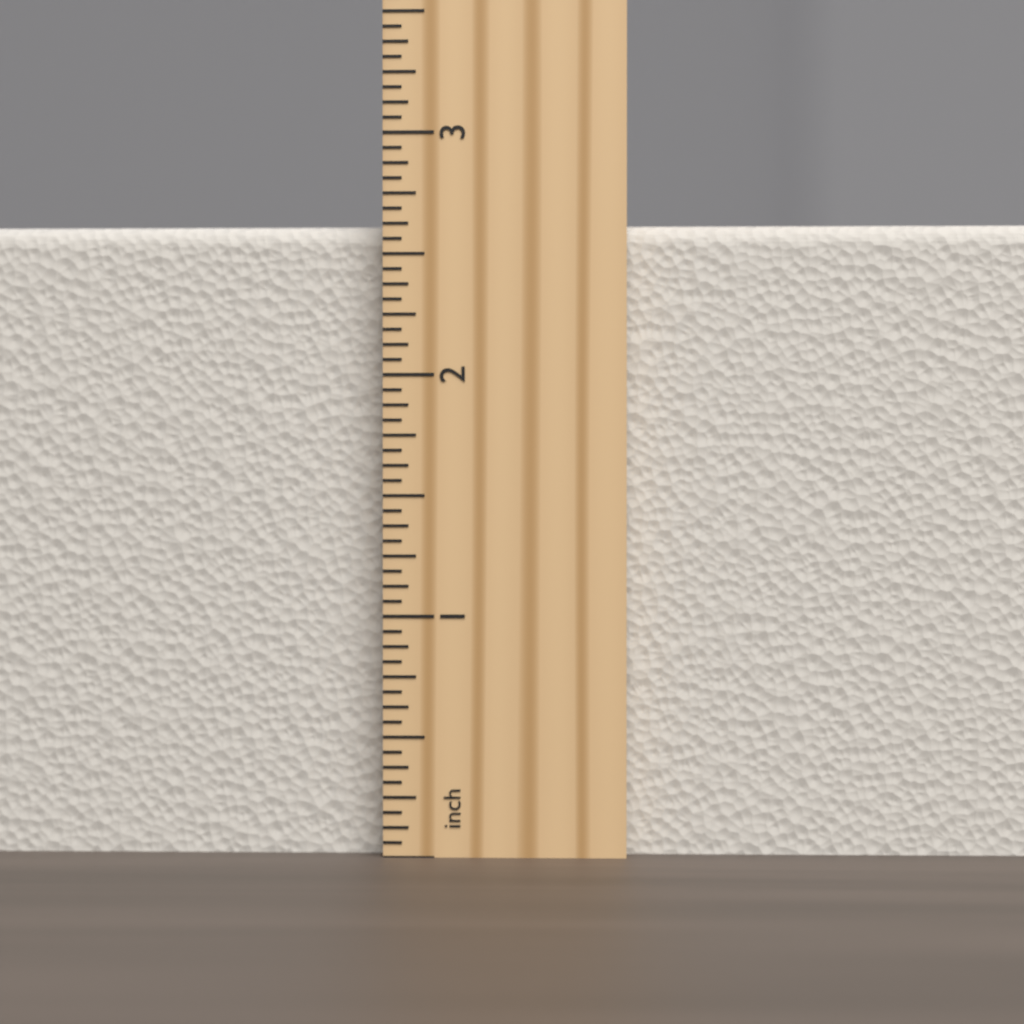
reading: 2.6250 inch
